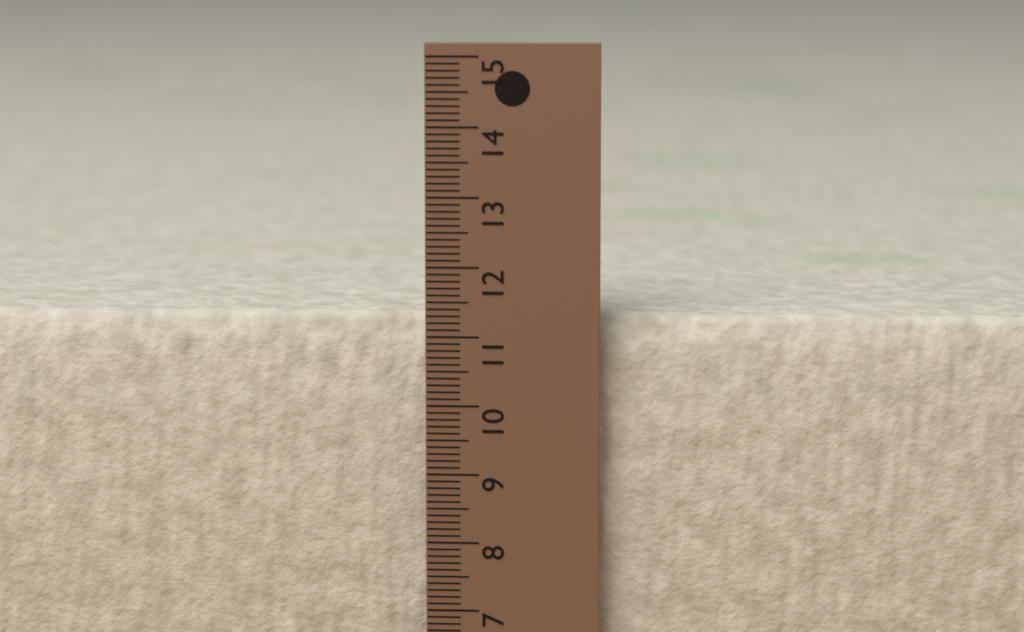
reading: 11.3 cm
